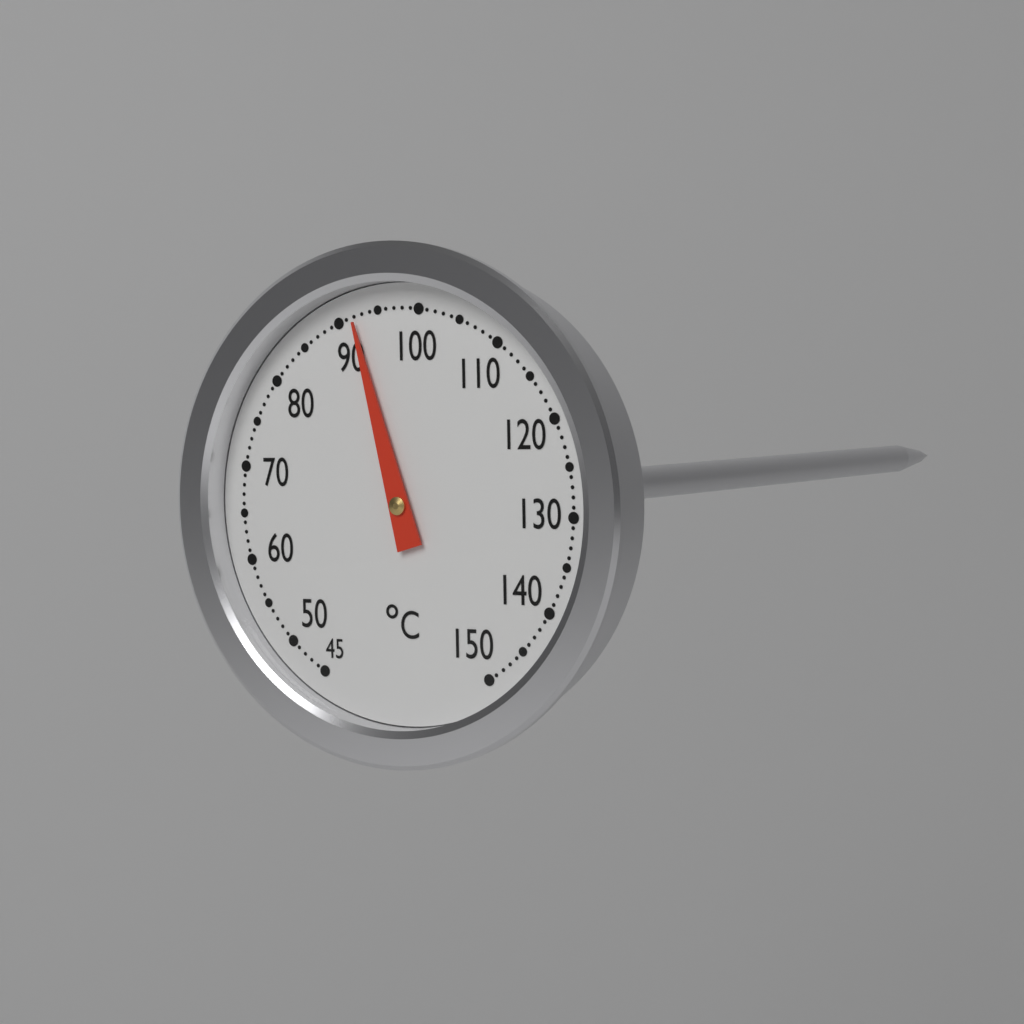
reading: 92 °C
